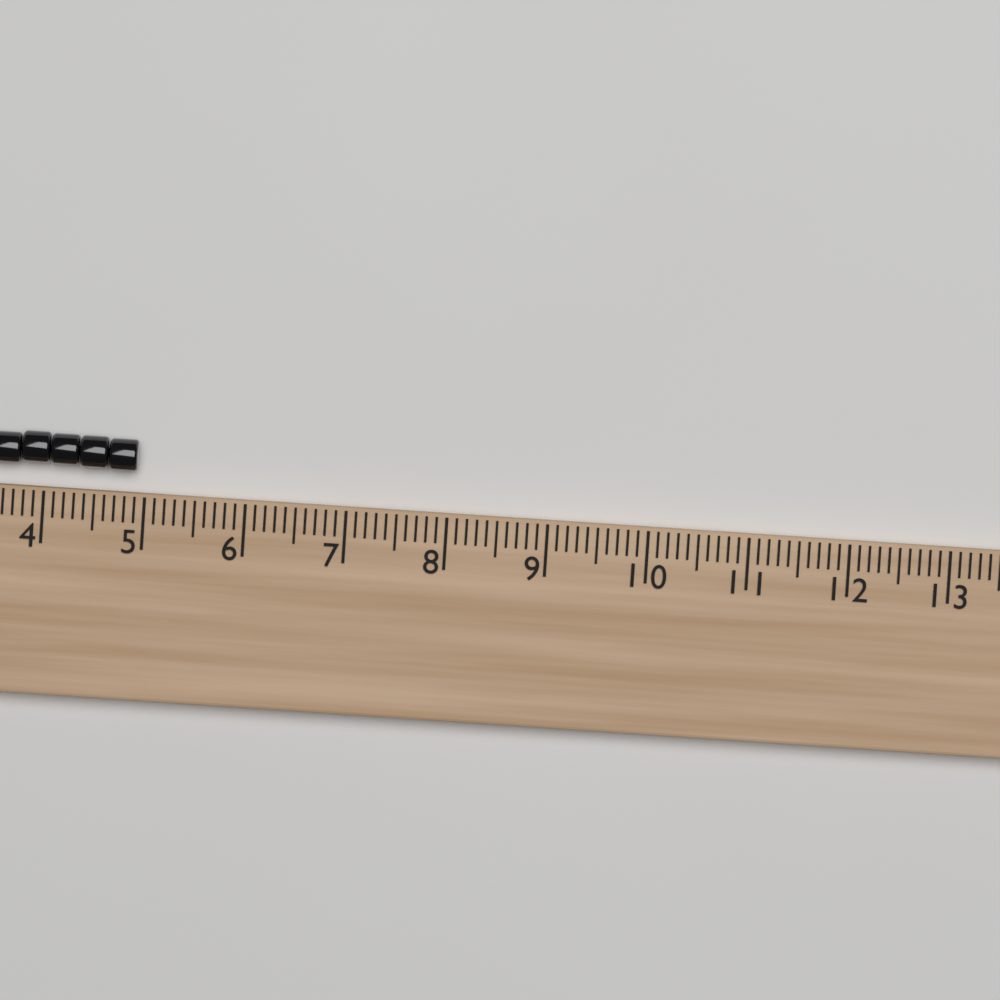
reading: 4.9 (no unit)
